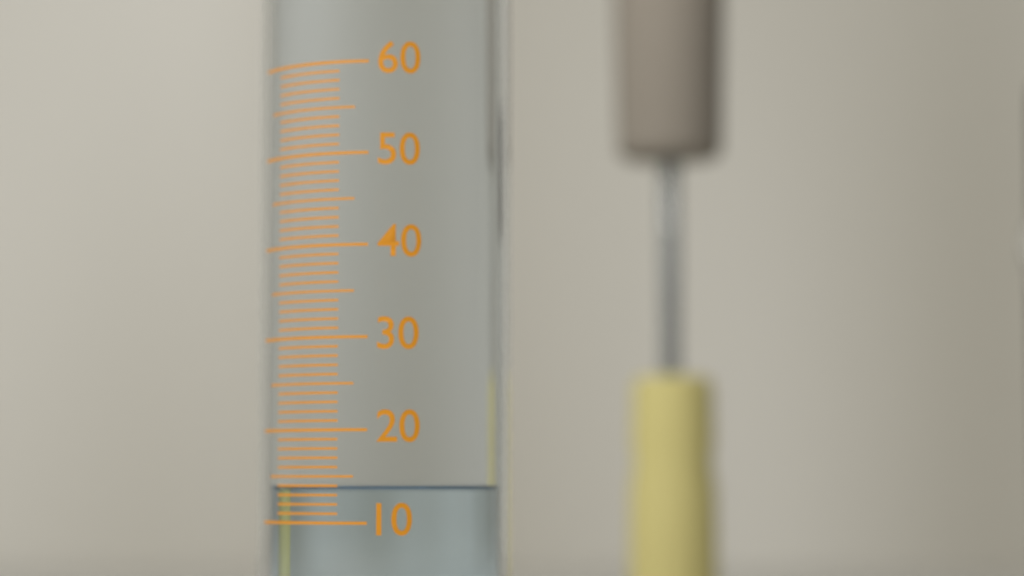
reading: 14 (no unit)
